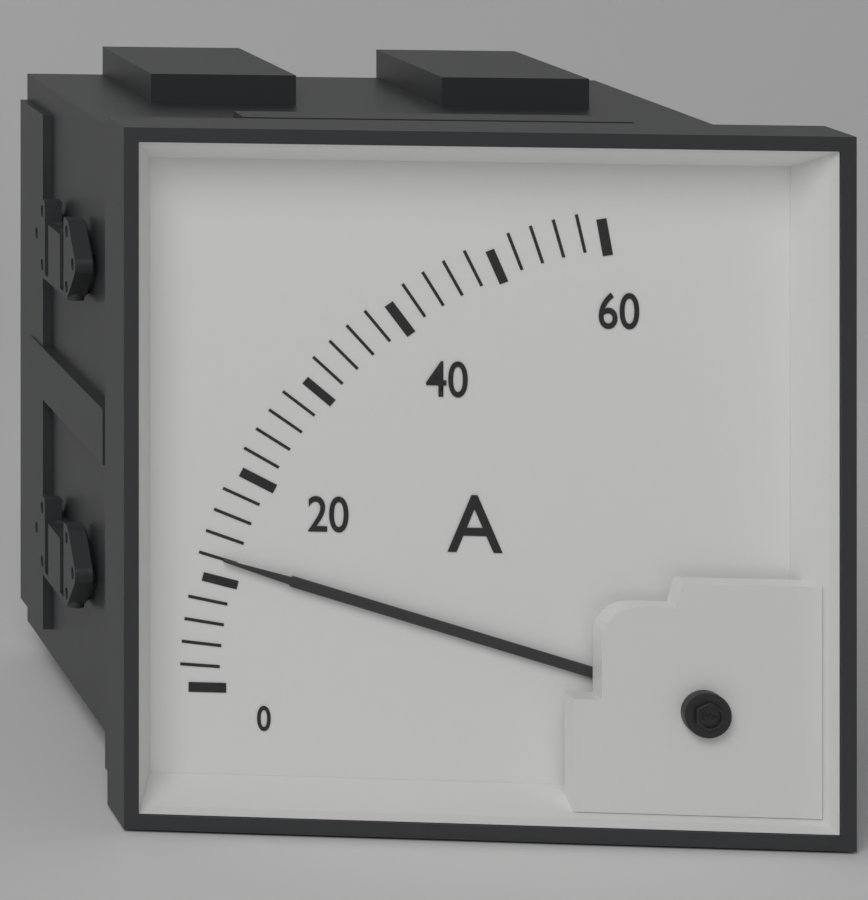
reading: 12 A
